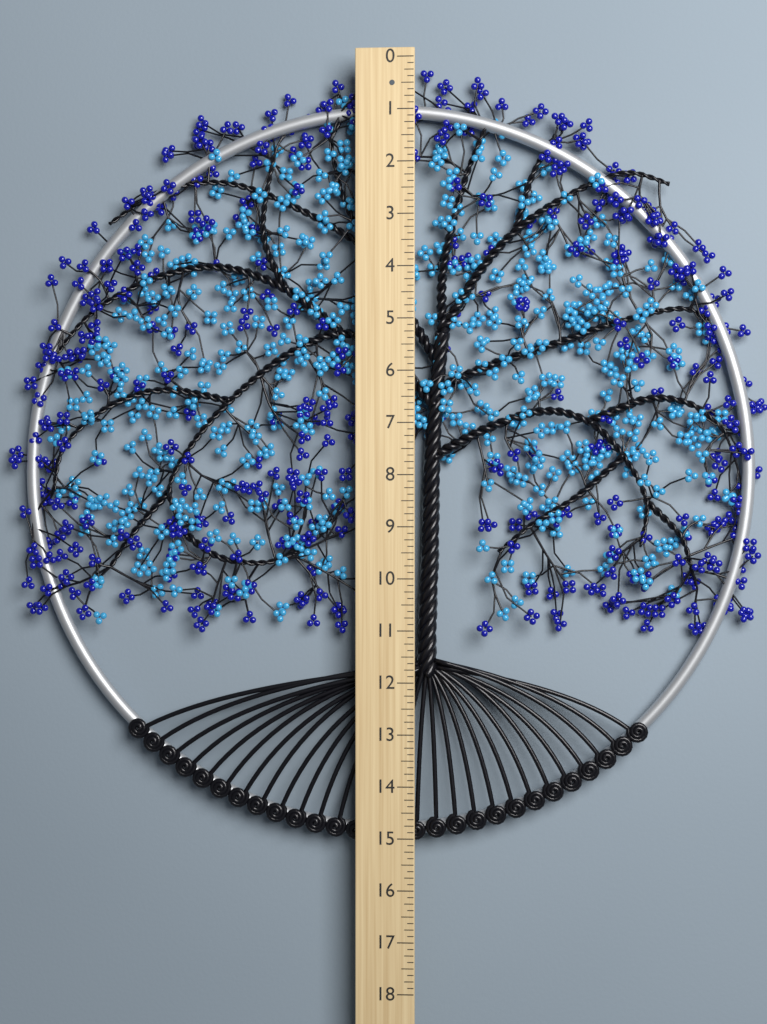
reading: 15.125 (no unit)
